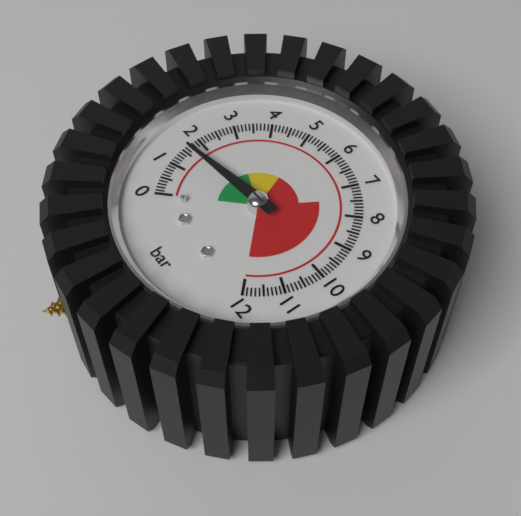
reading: 1.6 bar
